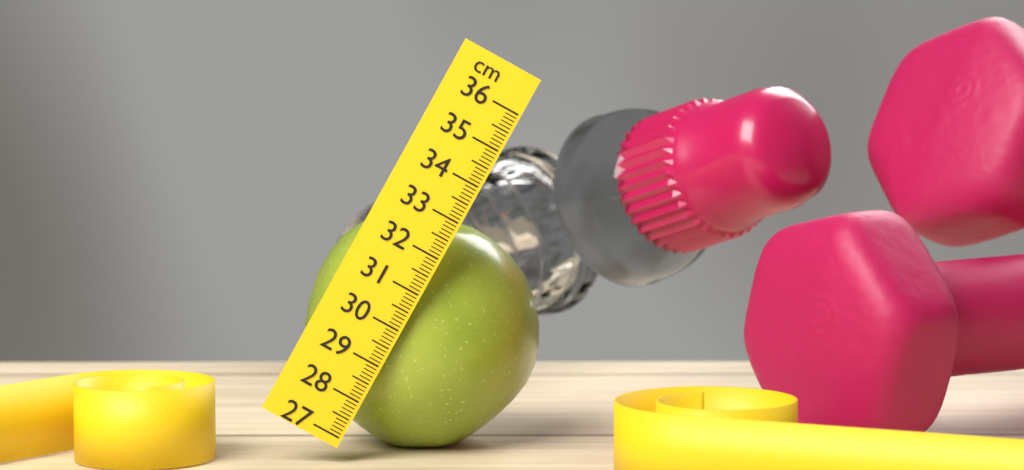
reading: 32.8 cm
